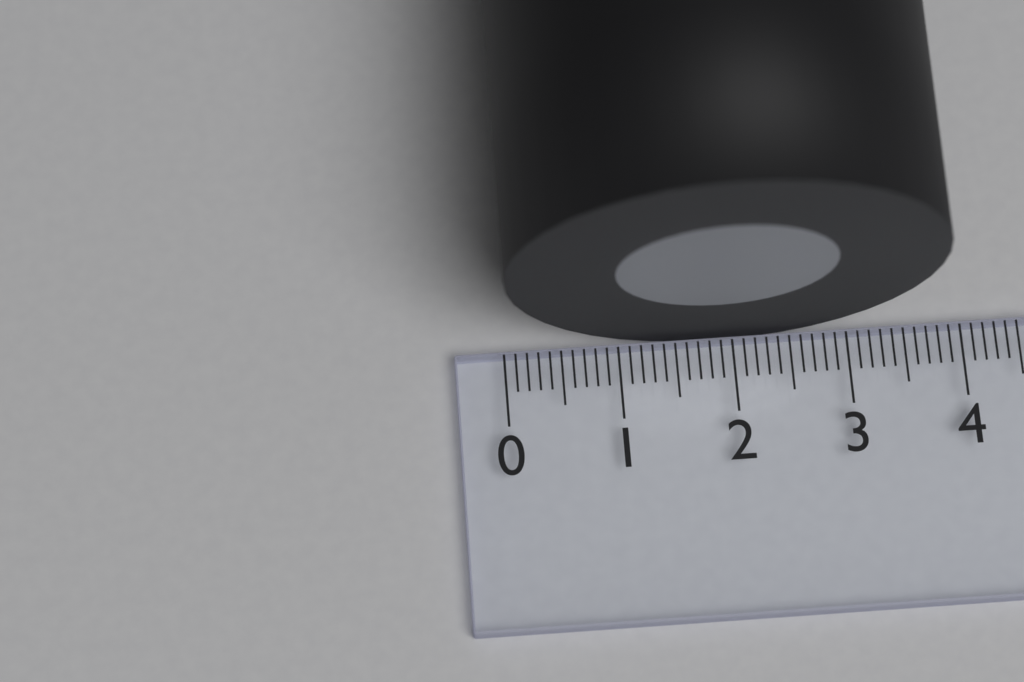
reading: 3.7 (no unit)
